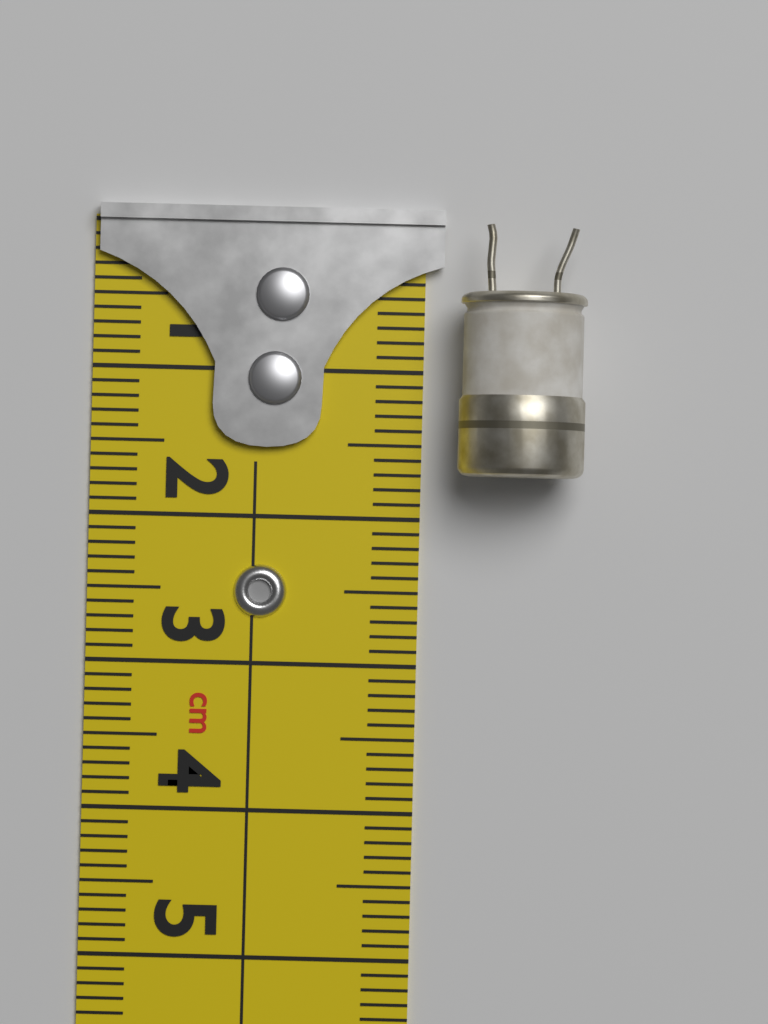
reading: 1.7 cm
